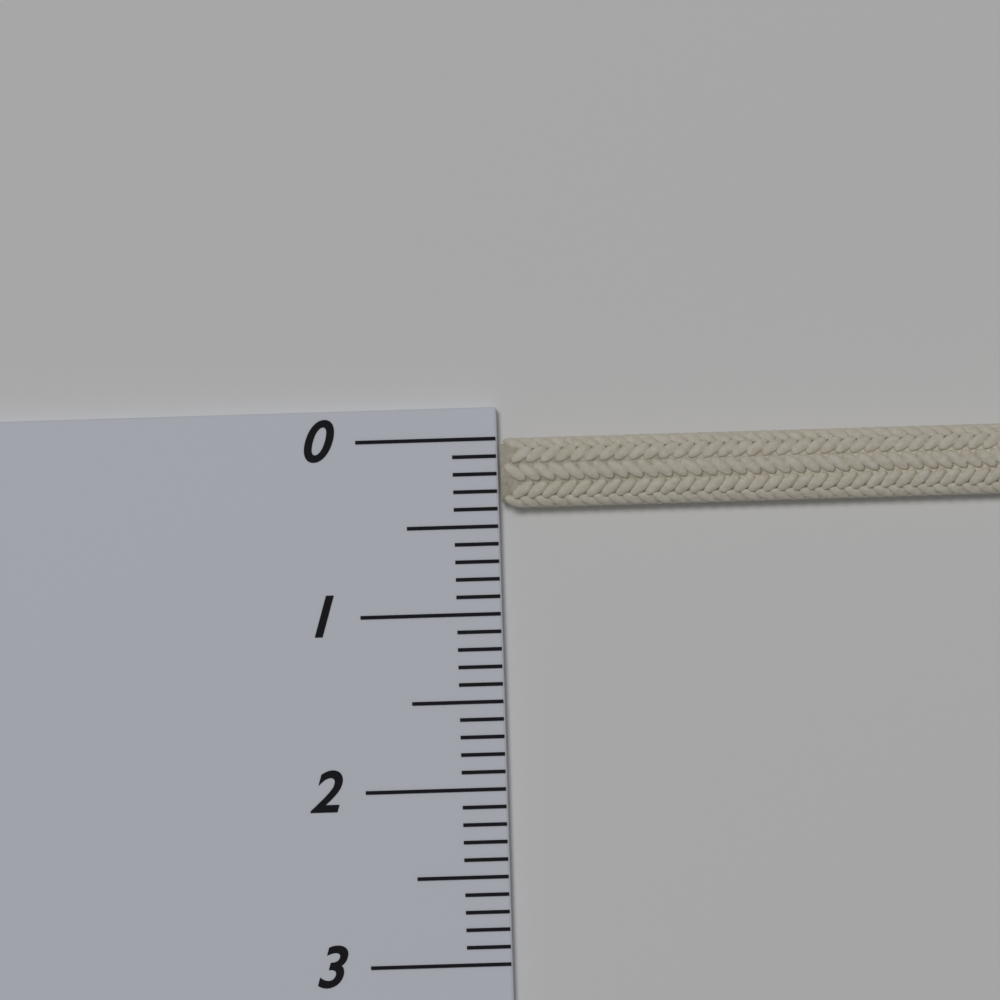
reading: 0.4 (no unit)
